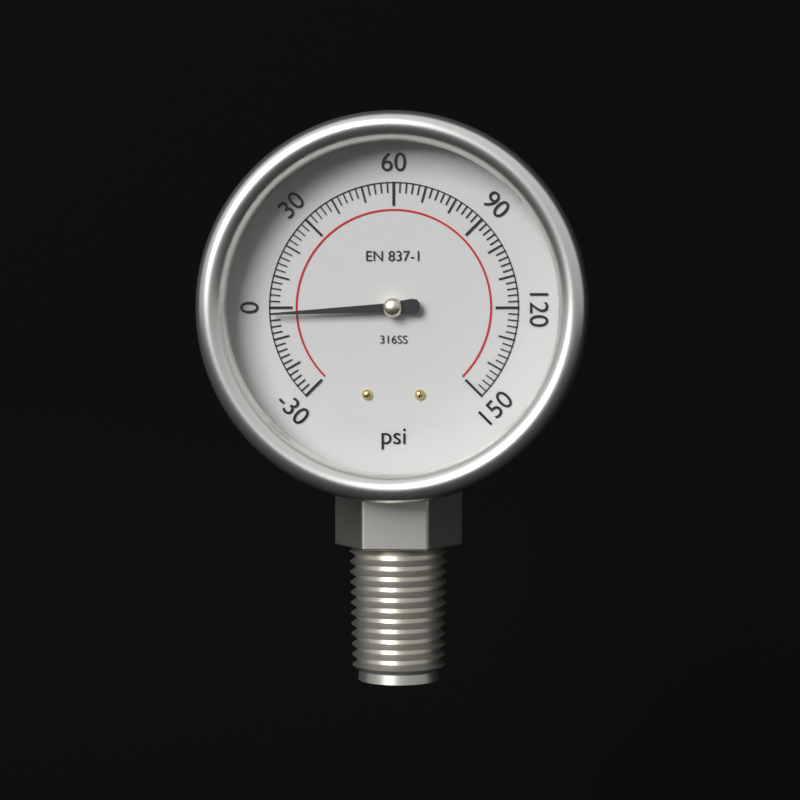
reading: -2 psi
